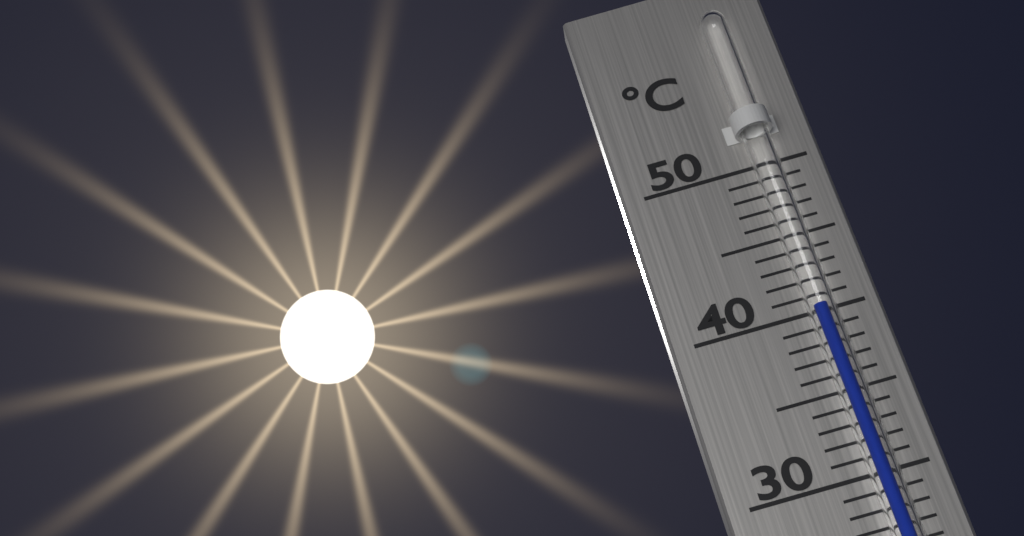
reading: 40 °C
